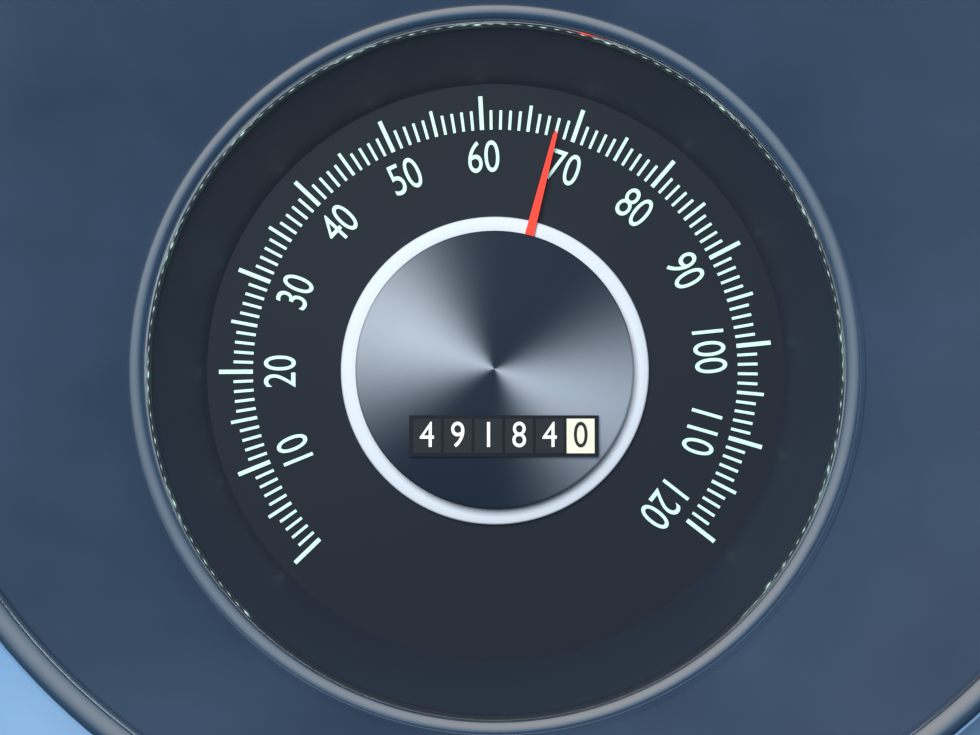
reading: 68 (no unit)
